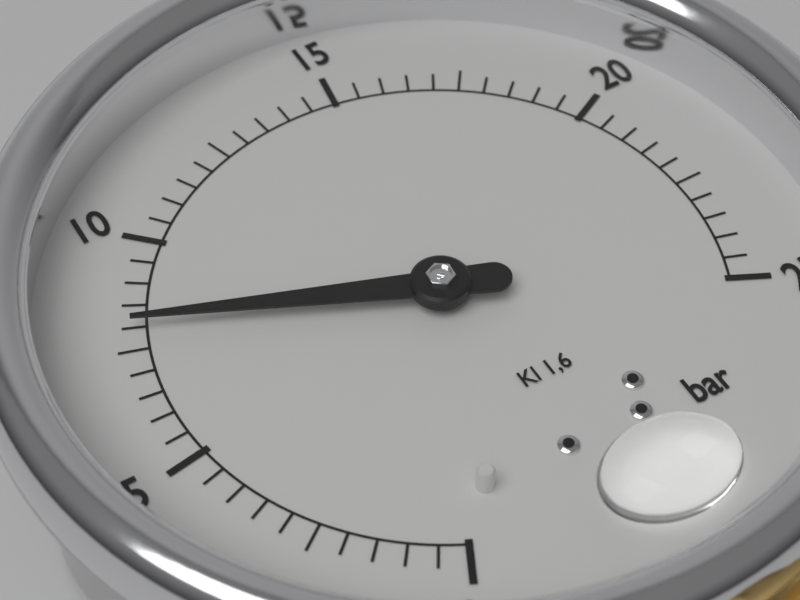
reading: 8.0 bar
